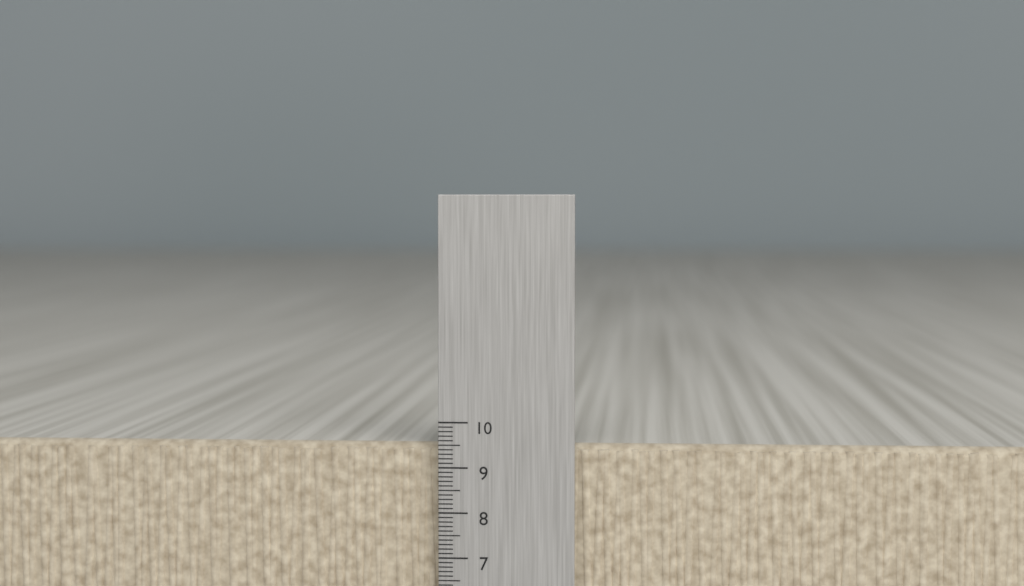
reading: 9.5 cm
